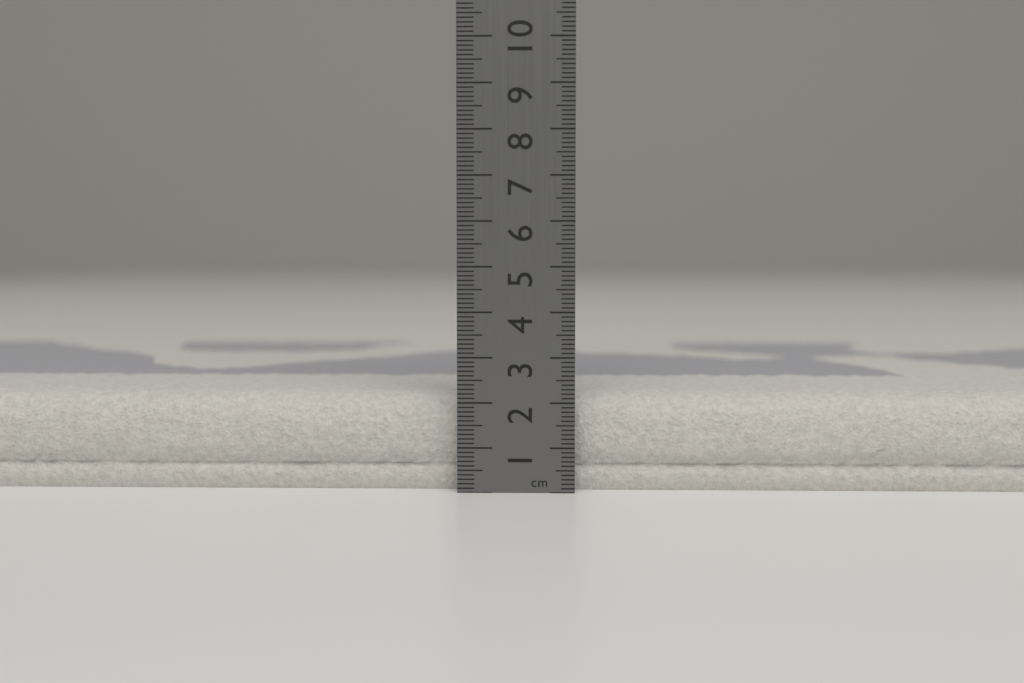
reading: 2.2 cm
